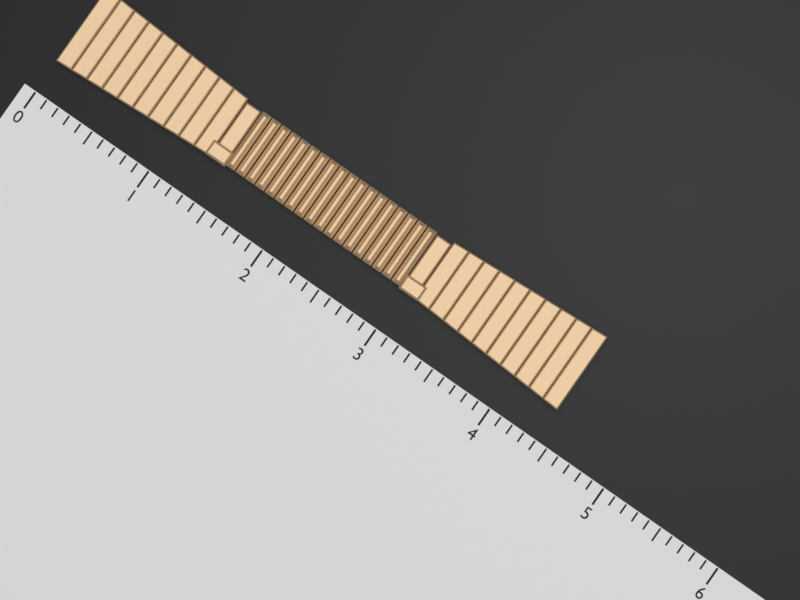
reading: 4.4 (no unit)
